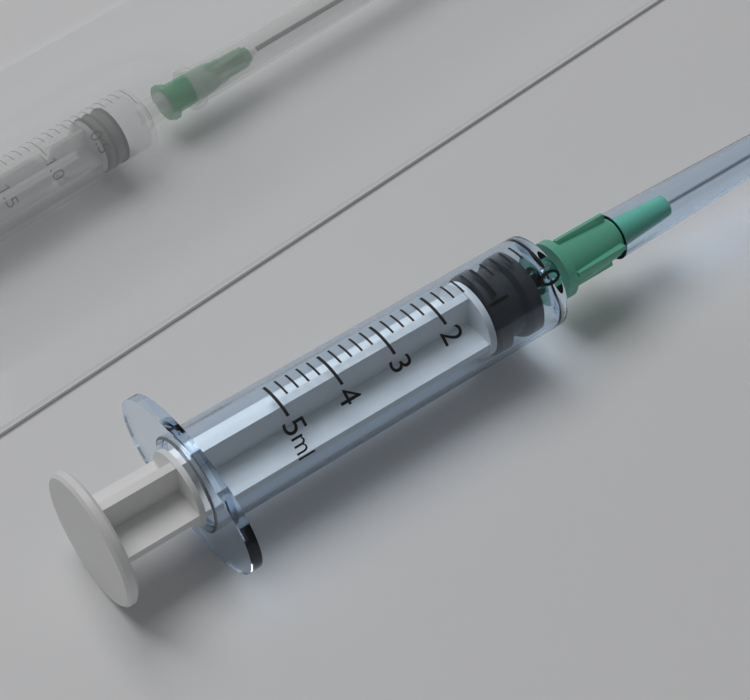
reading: 0.2 ml
